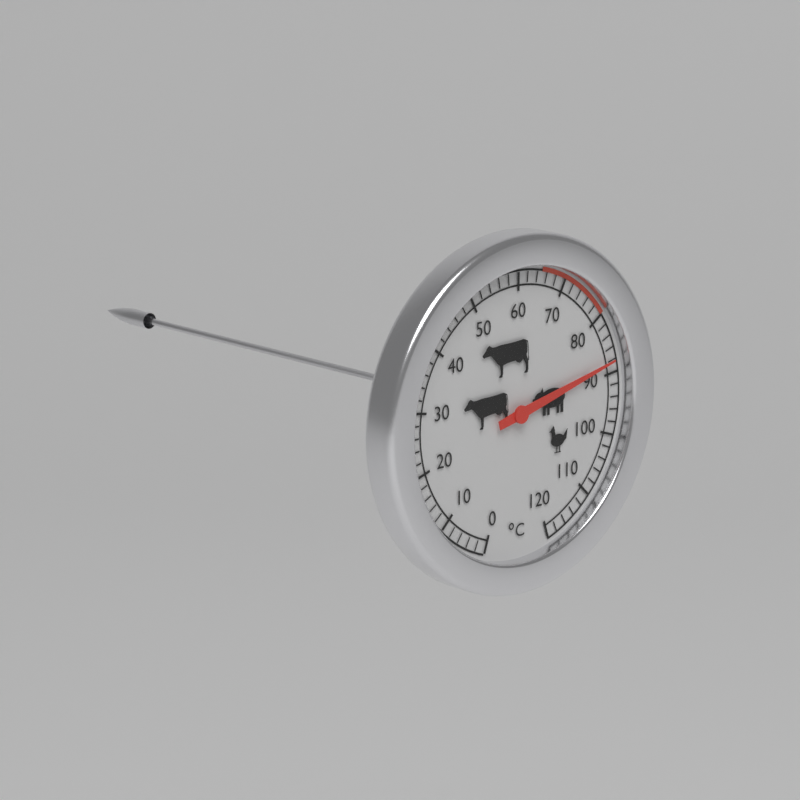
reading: 88 °C
